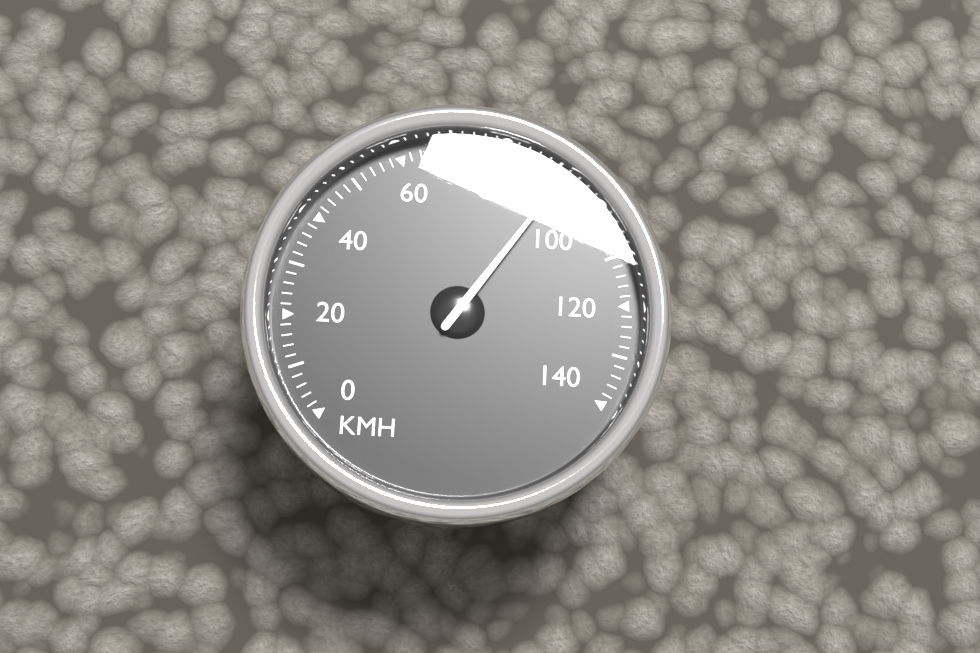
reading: 92 km/h
